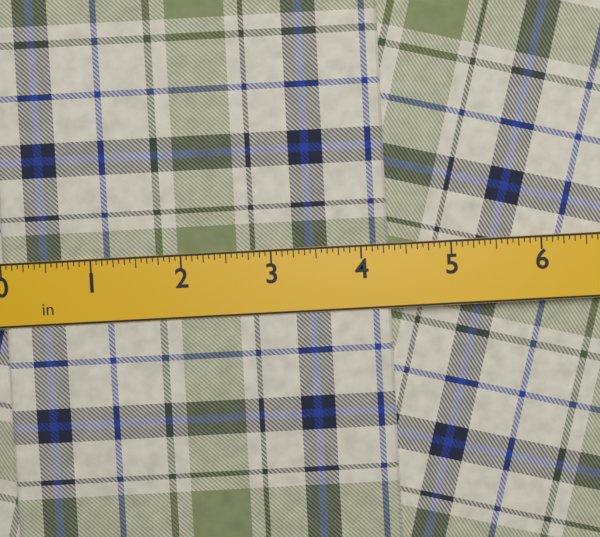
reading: 4.3125 in
